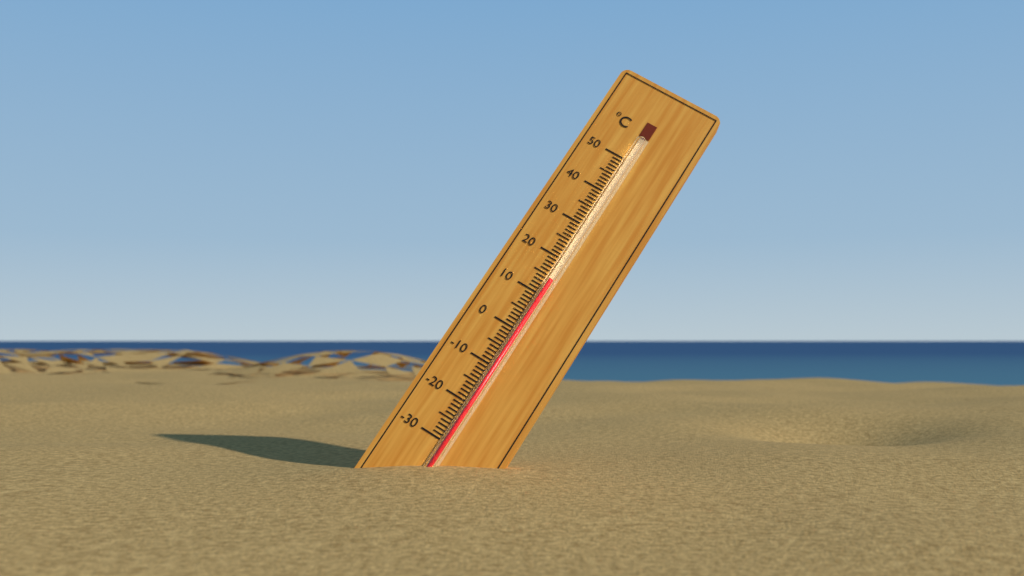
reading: 14 °C
